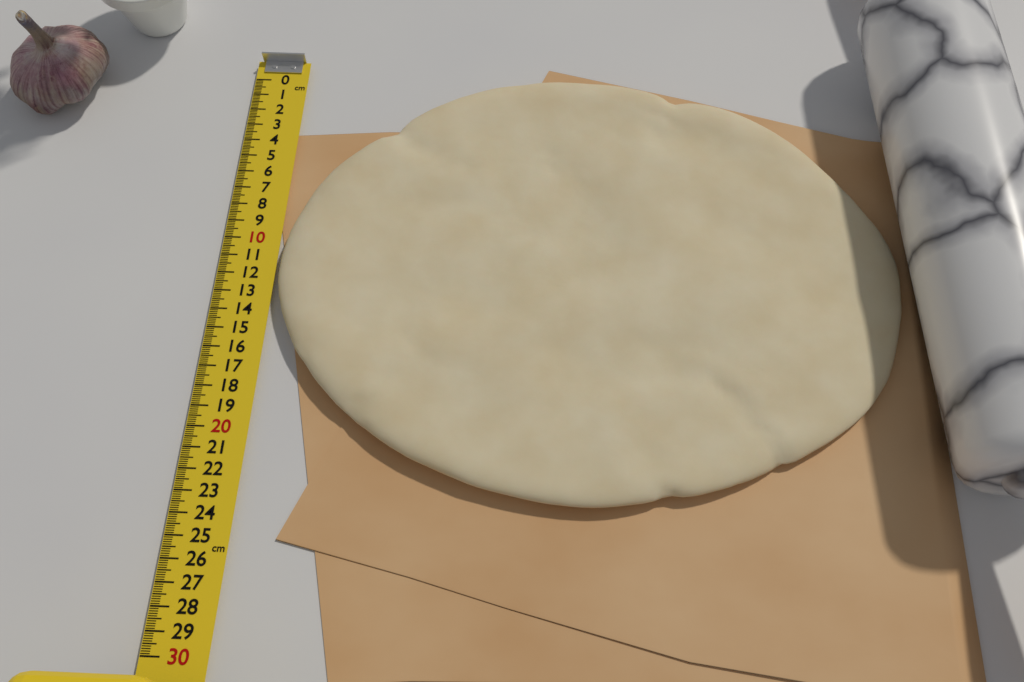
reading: 23.2 cm
